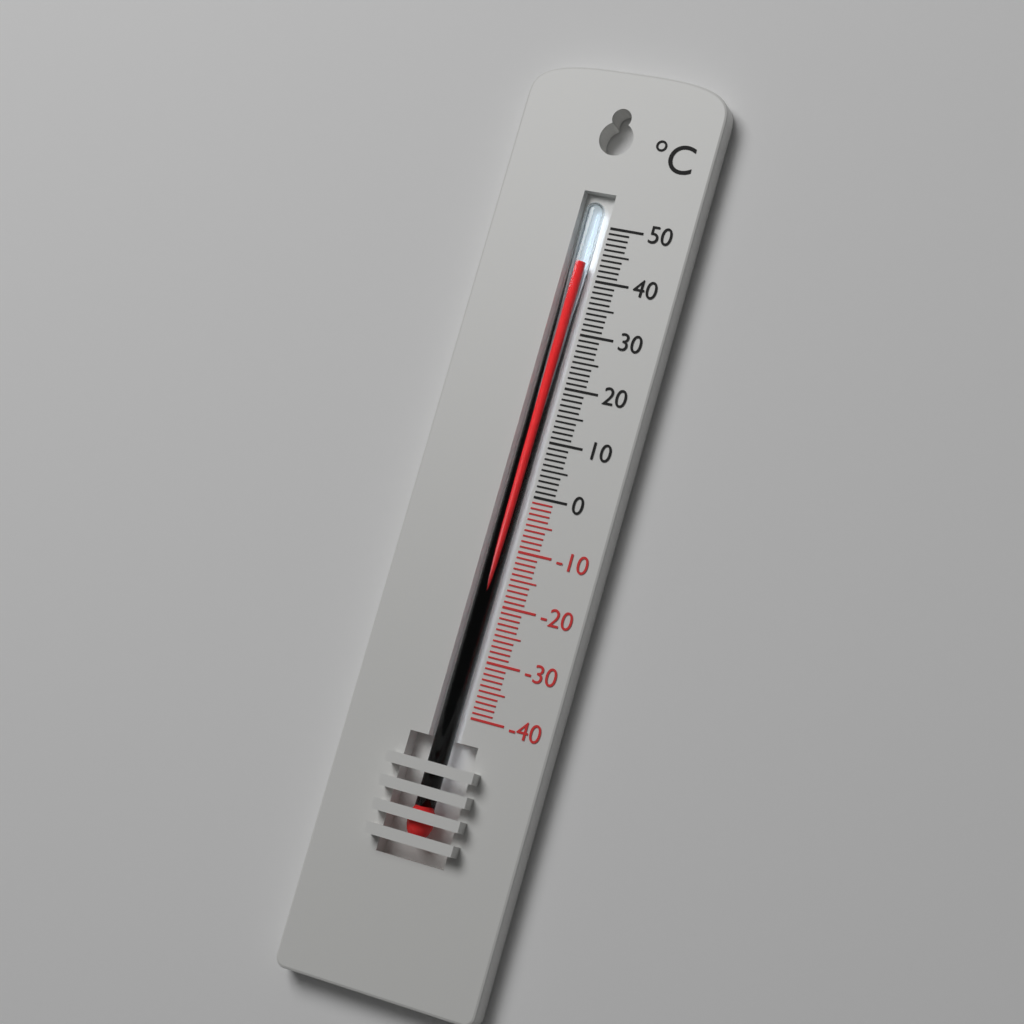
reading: 43 °C
